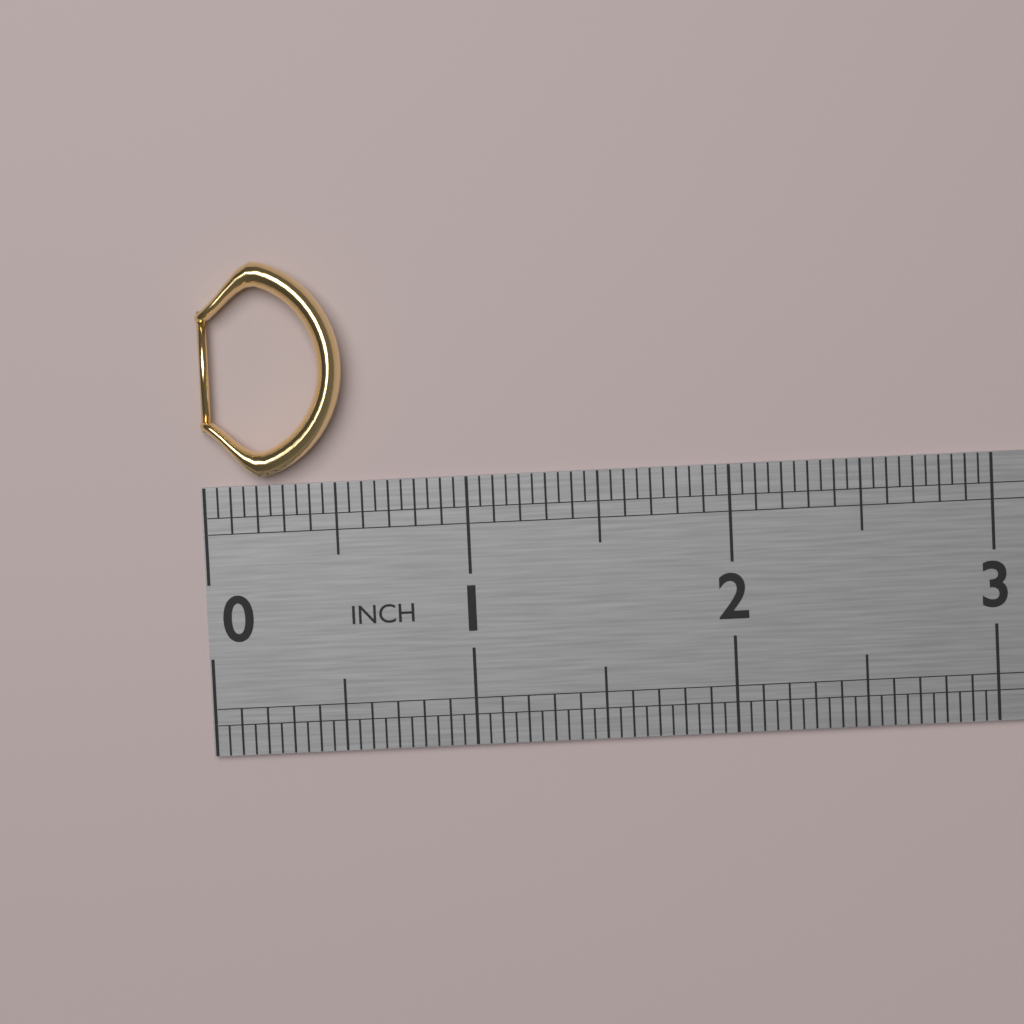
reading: 0.55 in
